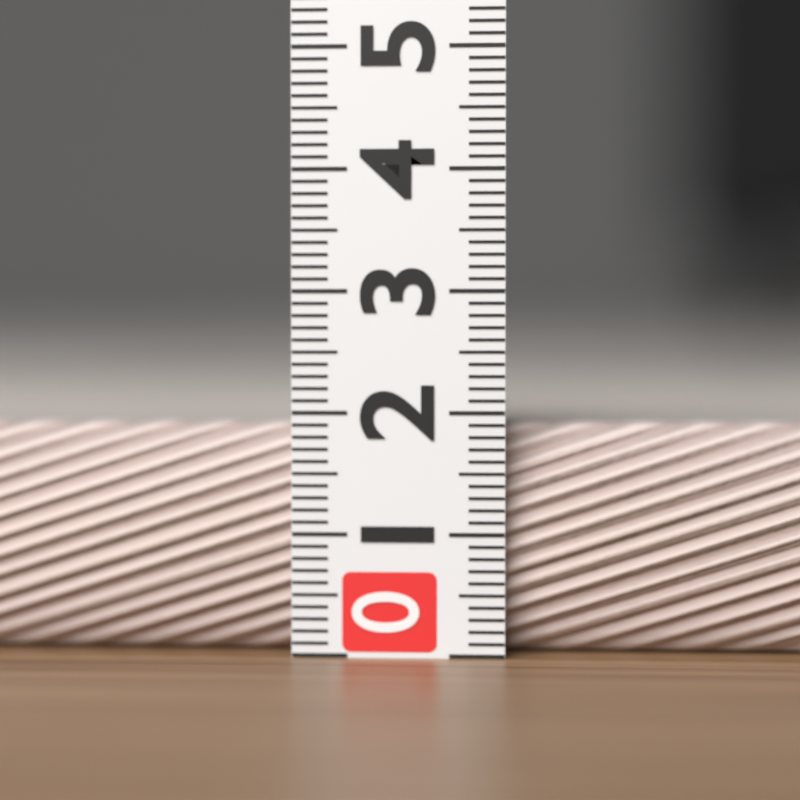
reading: 1.9 (no unit)
